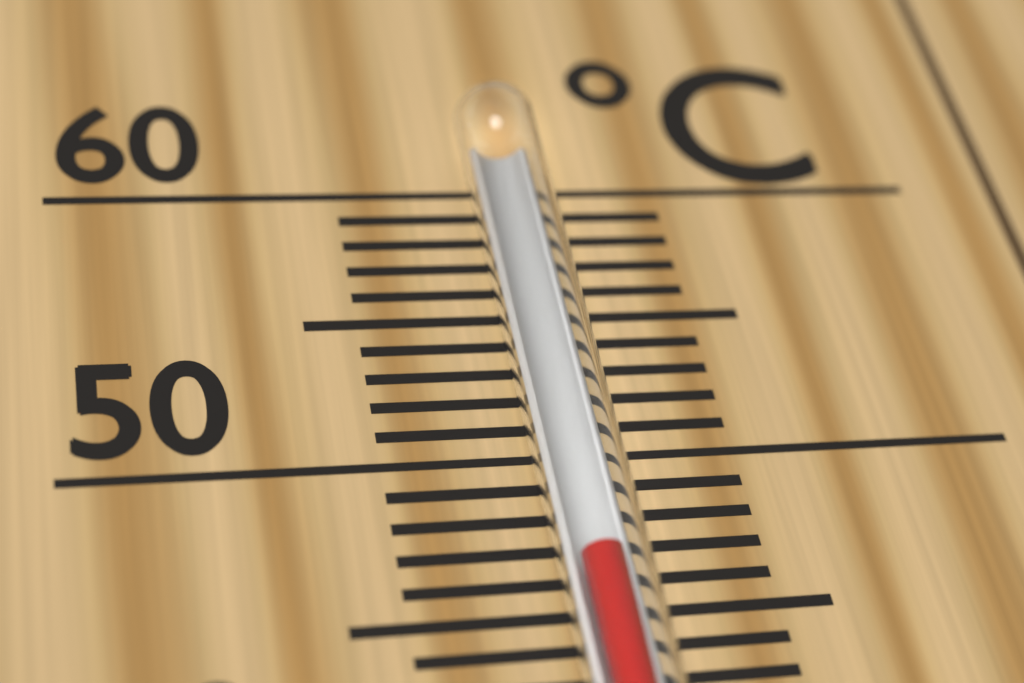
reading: 46 °C
